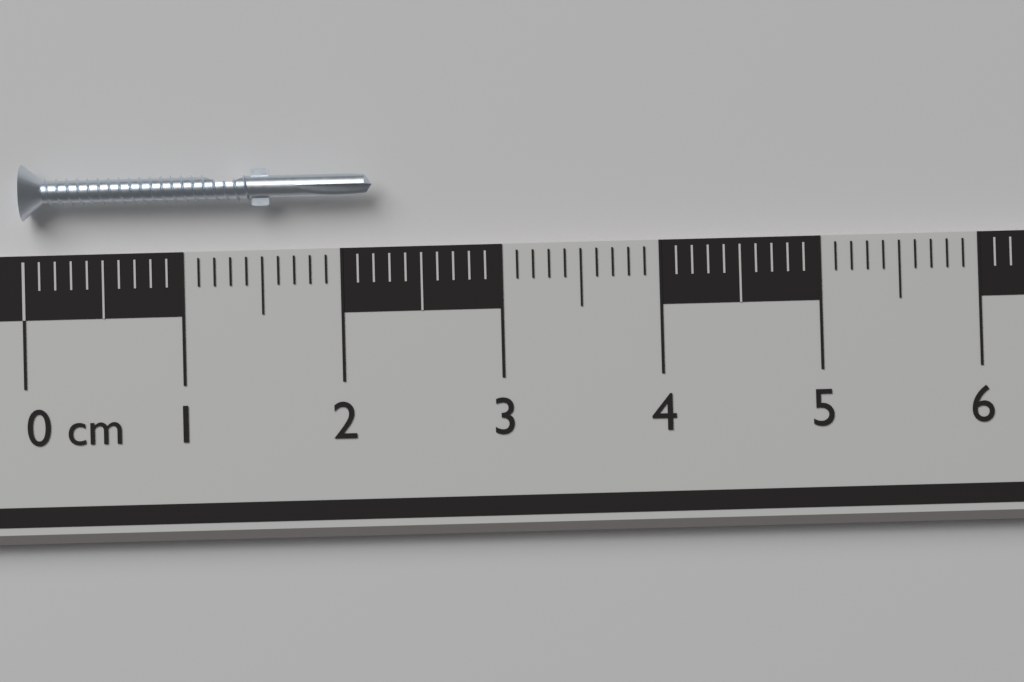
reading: 2.2 cm
